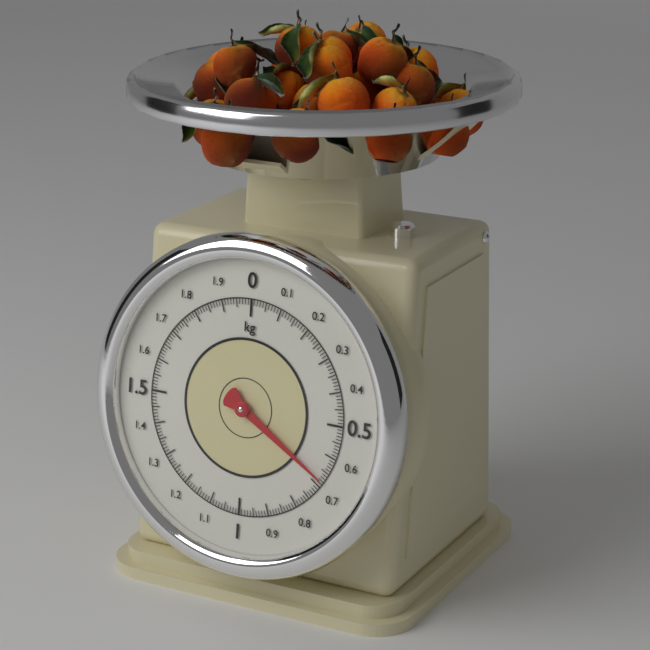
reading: 0.68 kg
